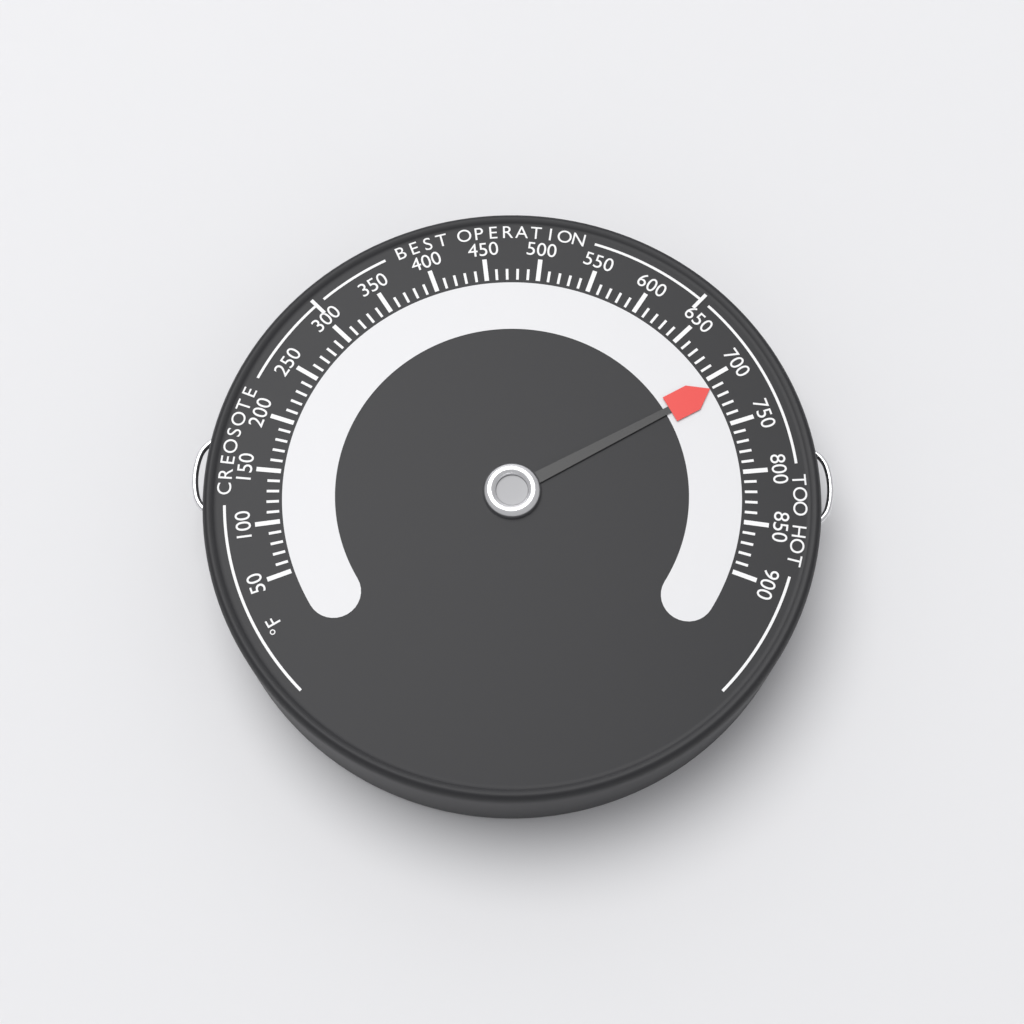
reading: 710 °F
